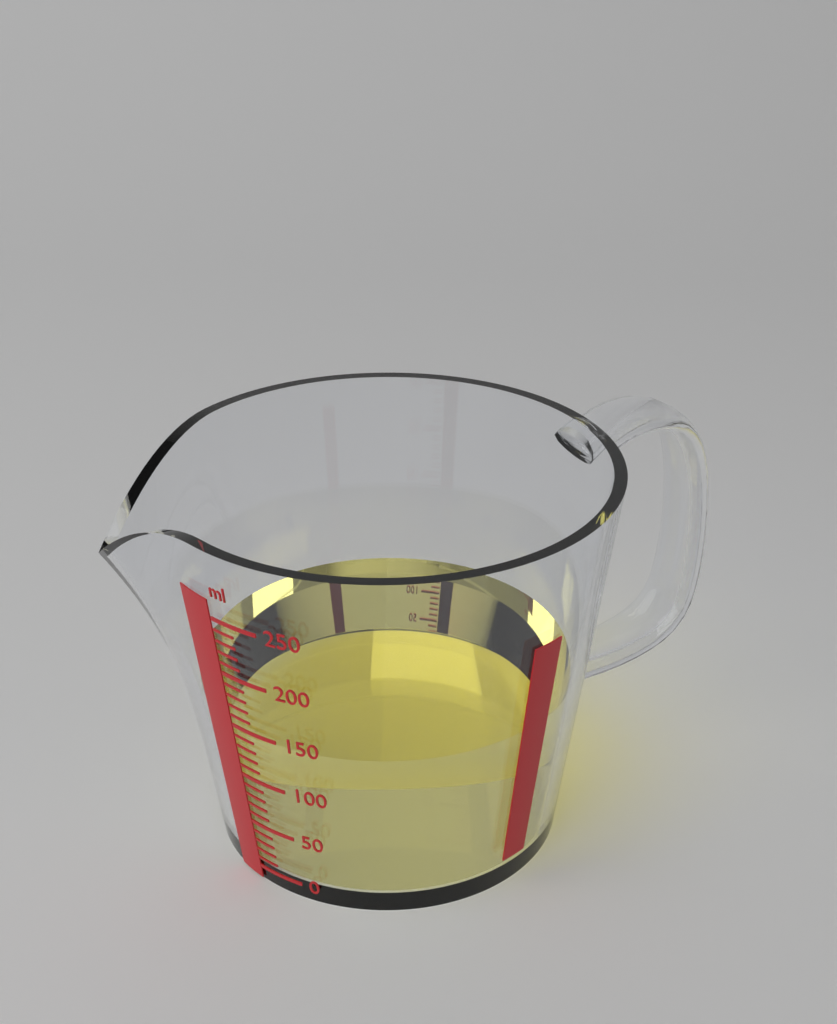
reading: 140 ml
